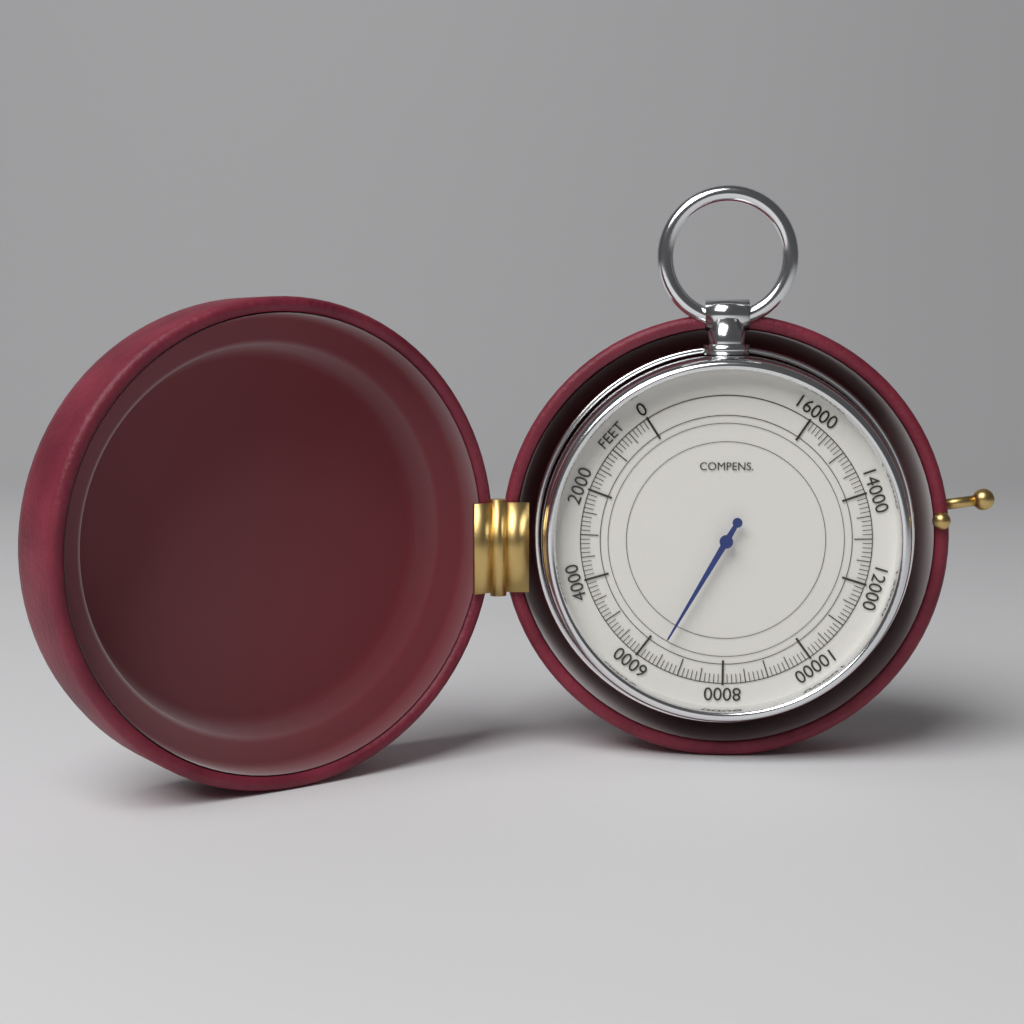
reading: 6400 feet
